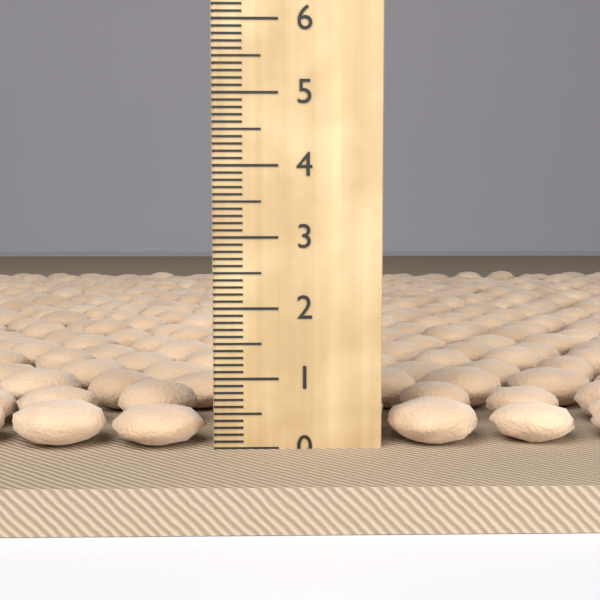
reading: 0.7 cm
